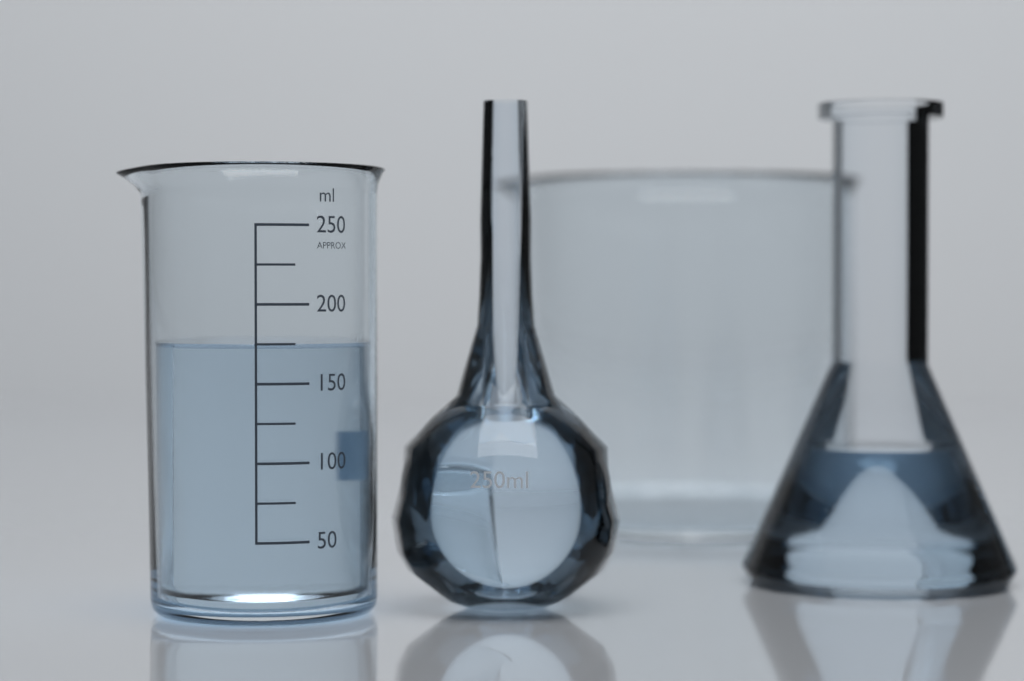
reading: 175 ml
